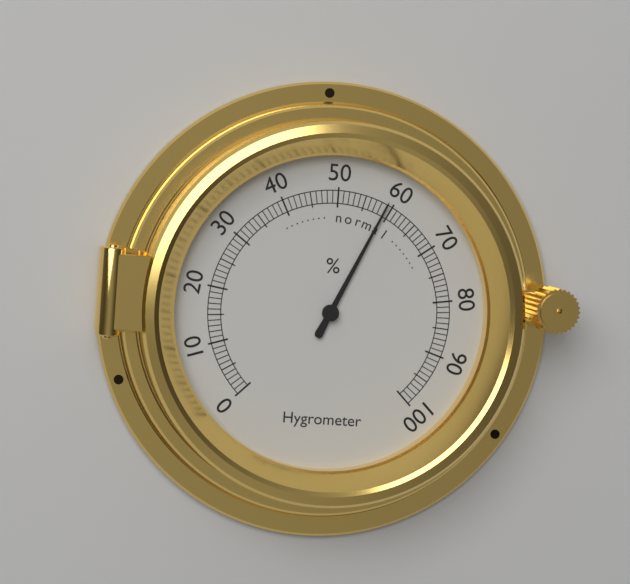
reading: 59 %
